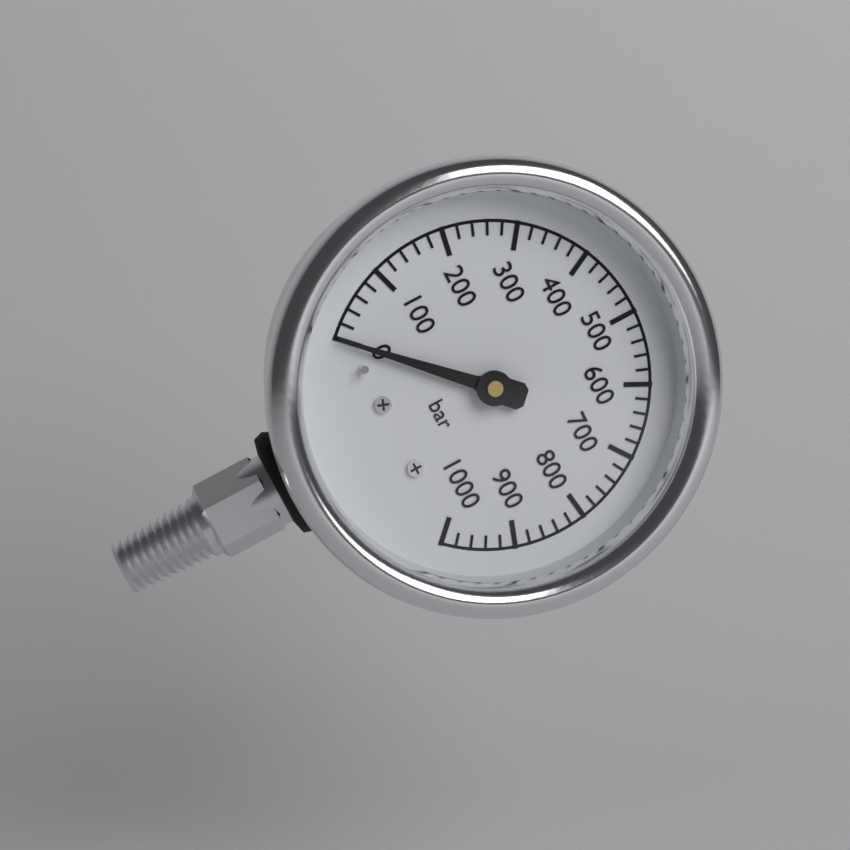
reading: 0 bar
